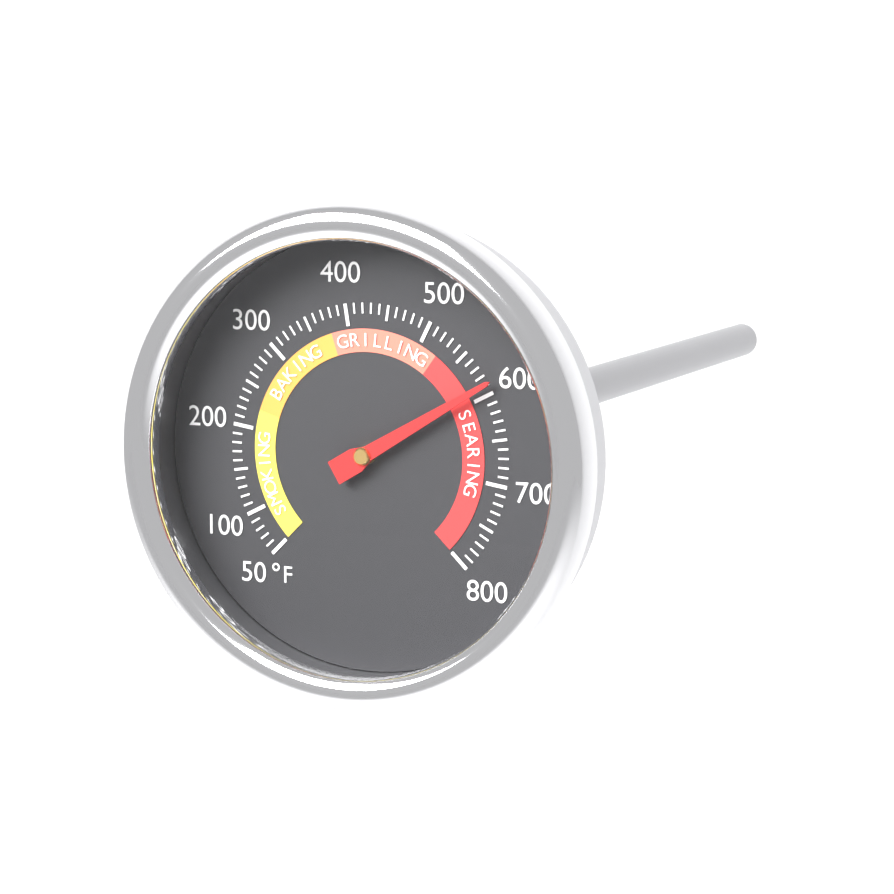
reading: 590 °F
